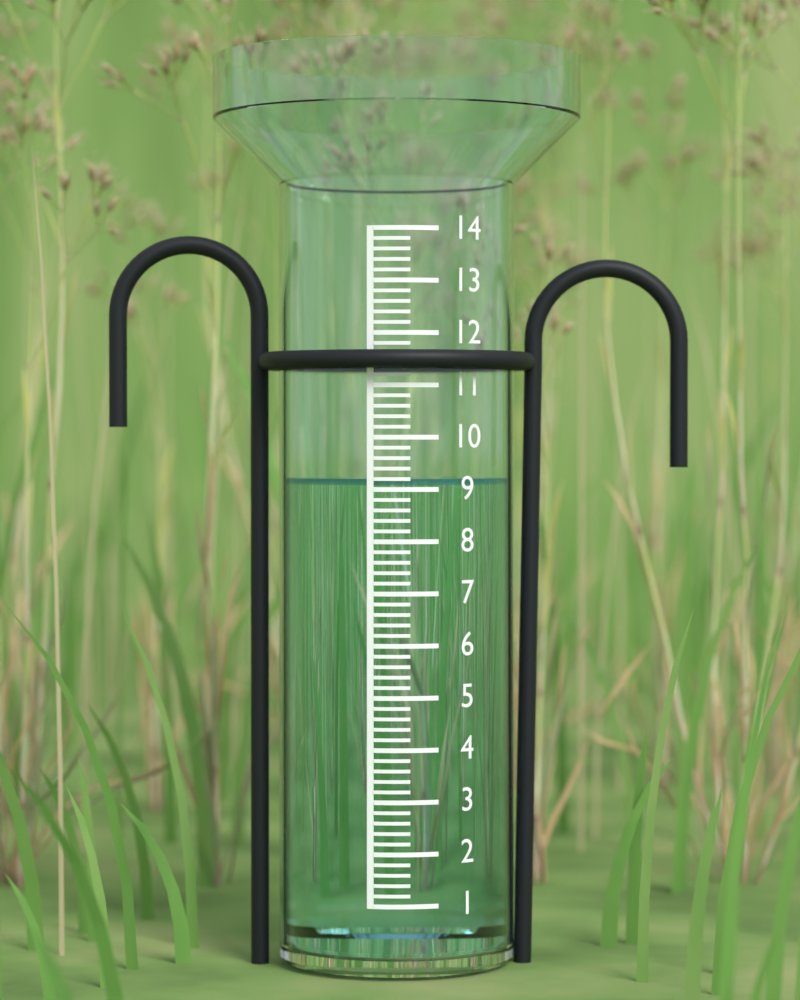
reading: 9.2 (no unit)
